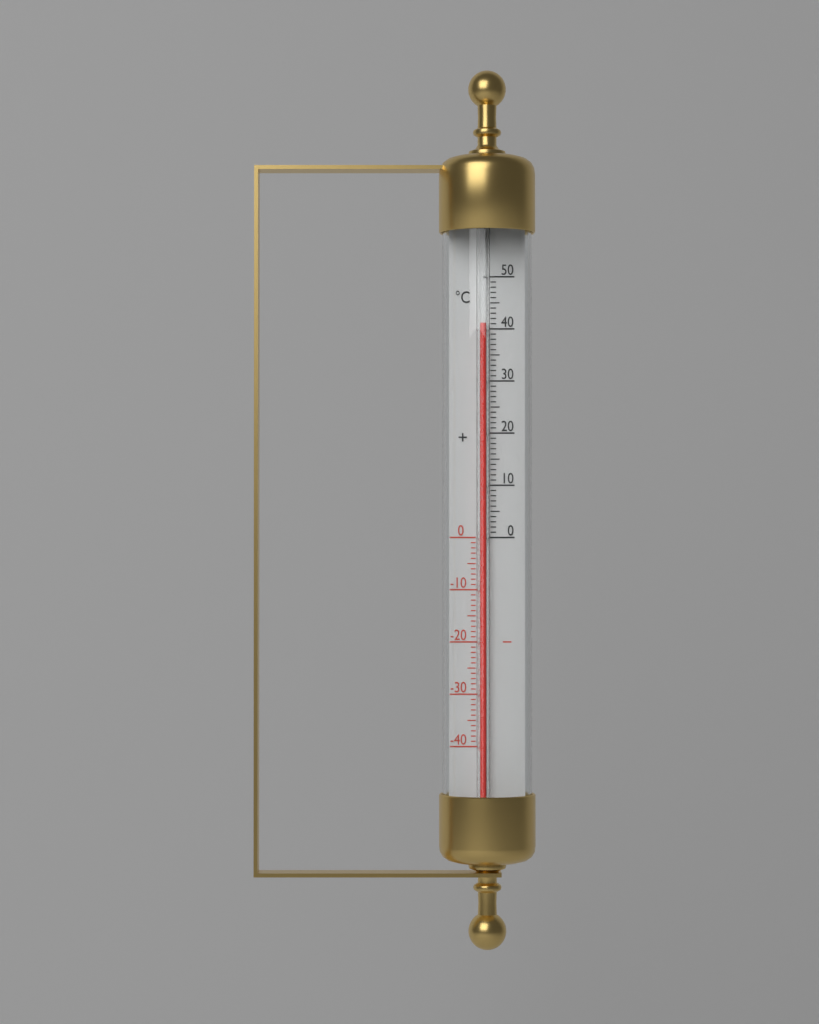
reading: 41 °C
